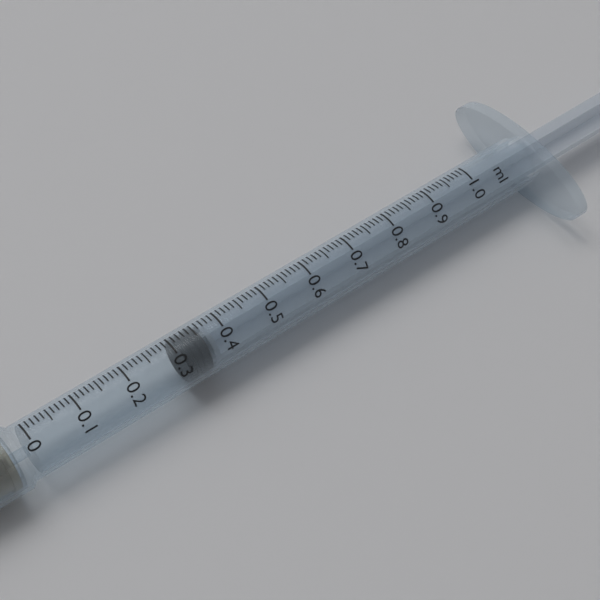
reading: 0.31 ml
